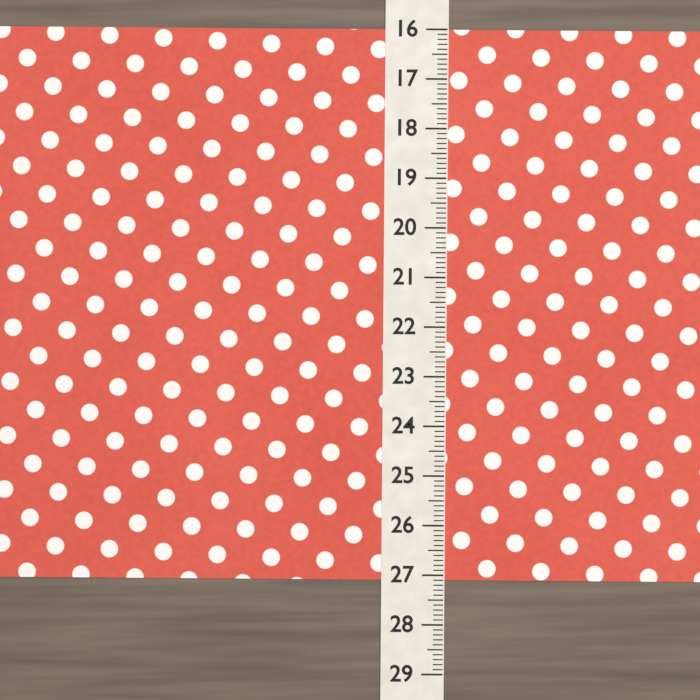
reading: 27.1 (no unit)
